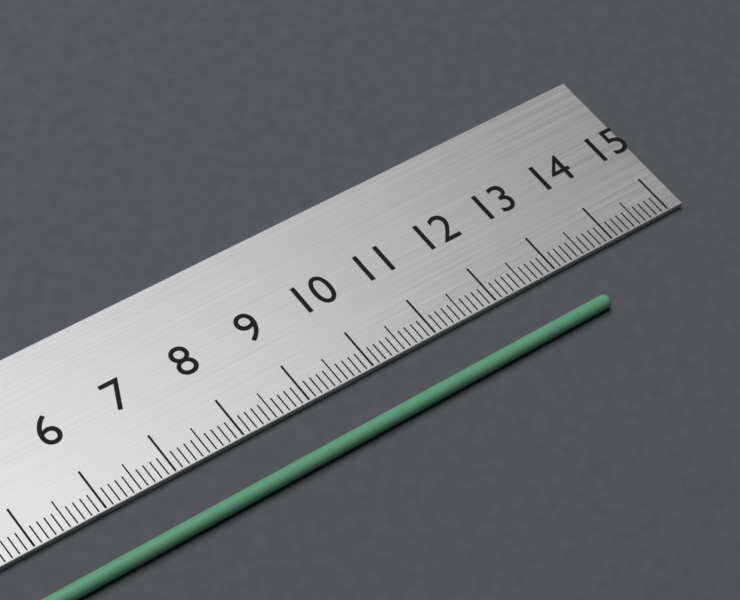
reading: 13.3 cm
